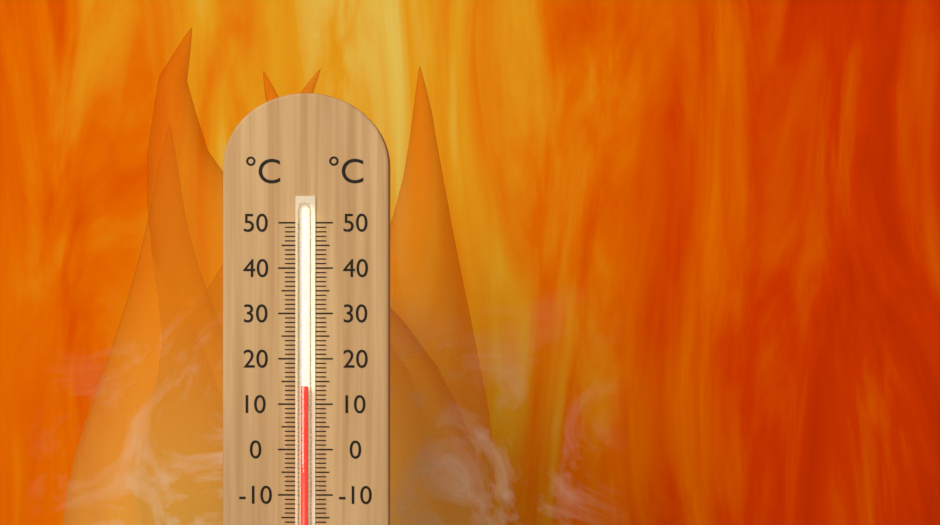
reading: 14 °C
